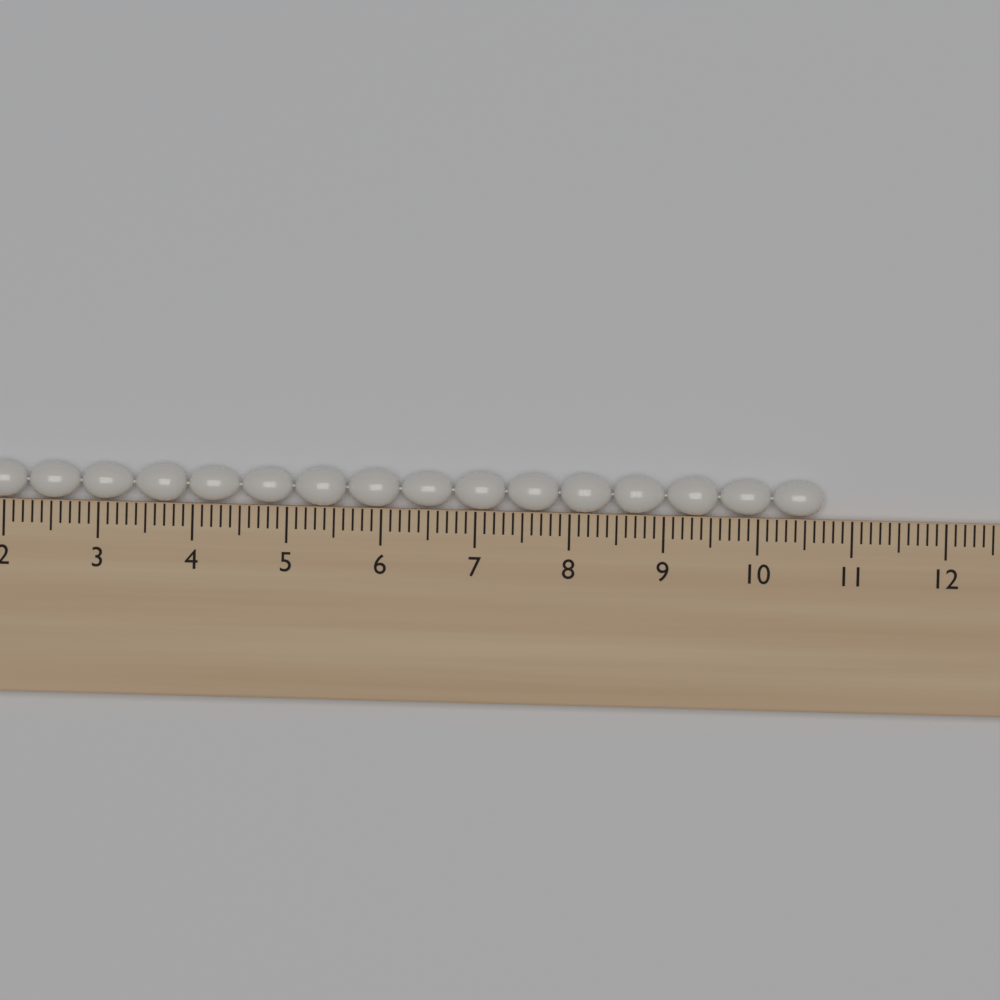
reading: 10.7 cm
